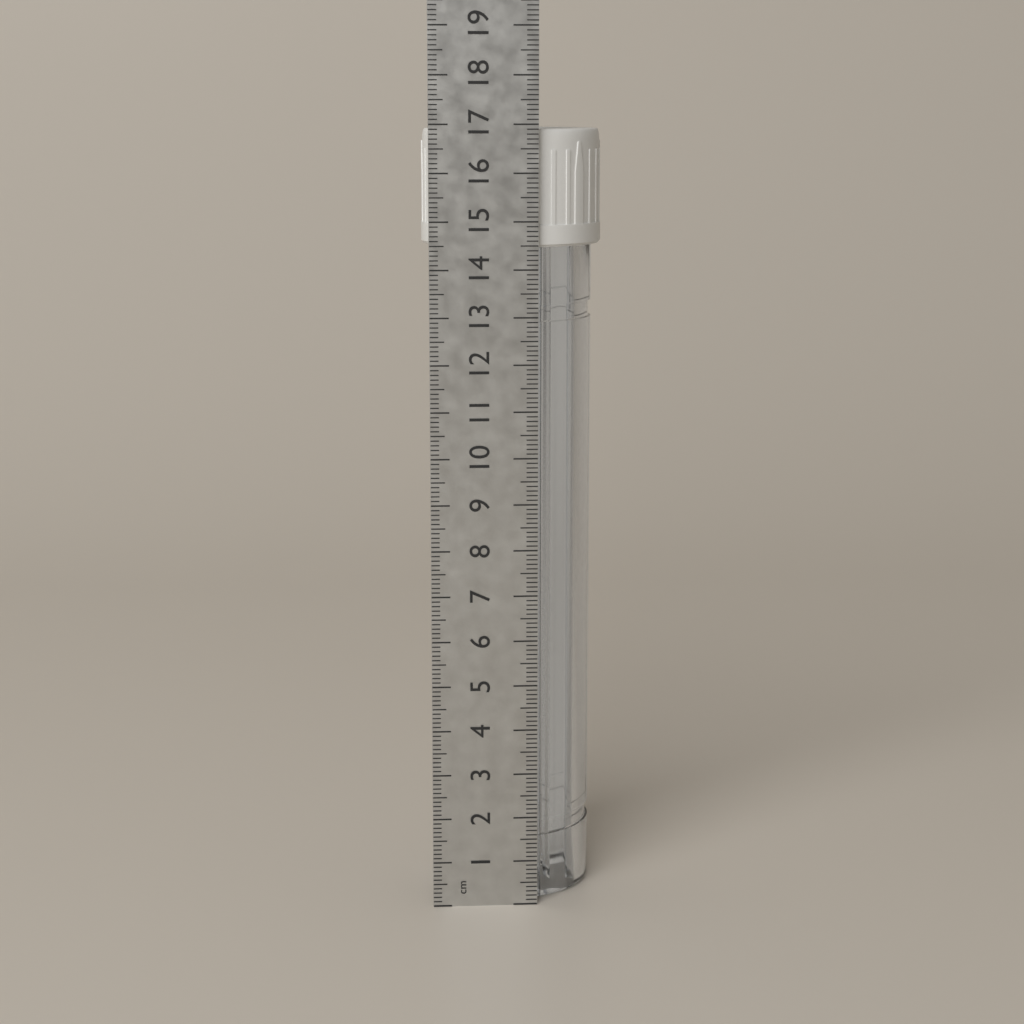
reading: 16.9 cm
